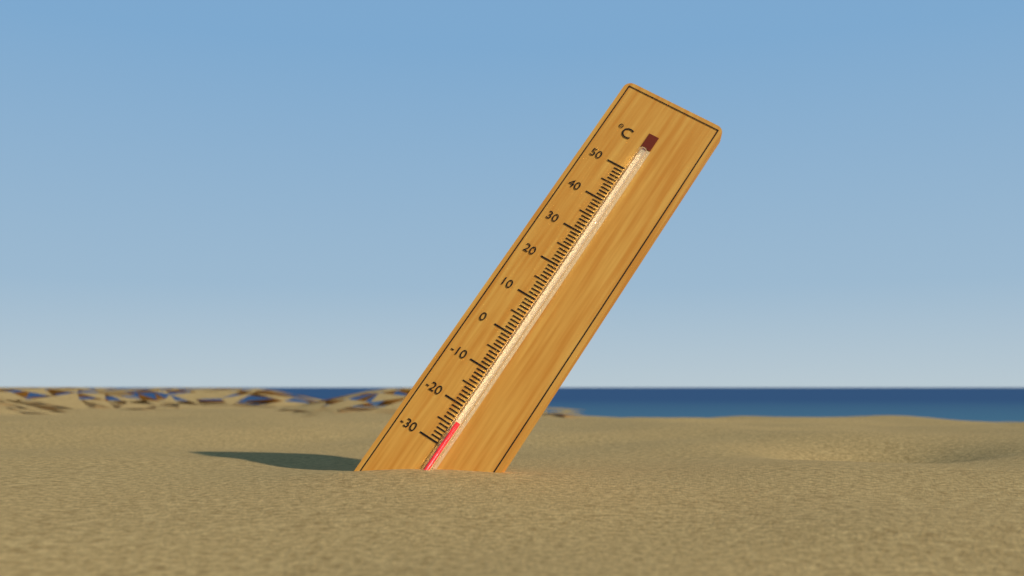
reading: -24 °C
